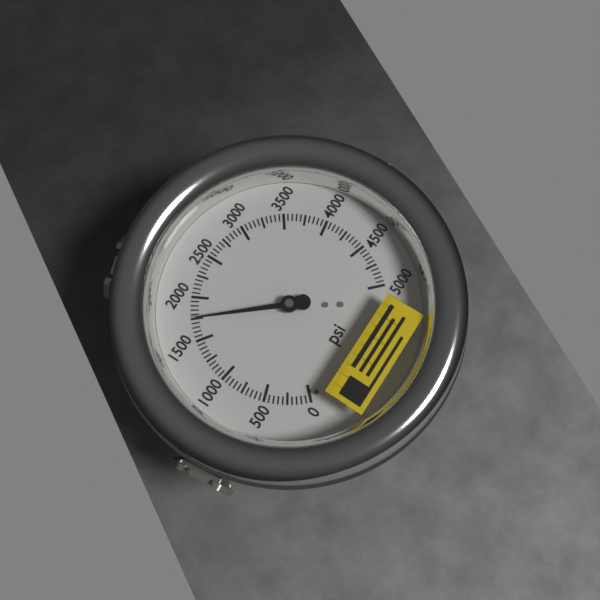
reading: 1750 psi
